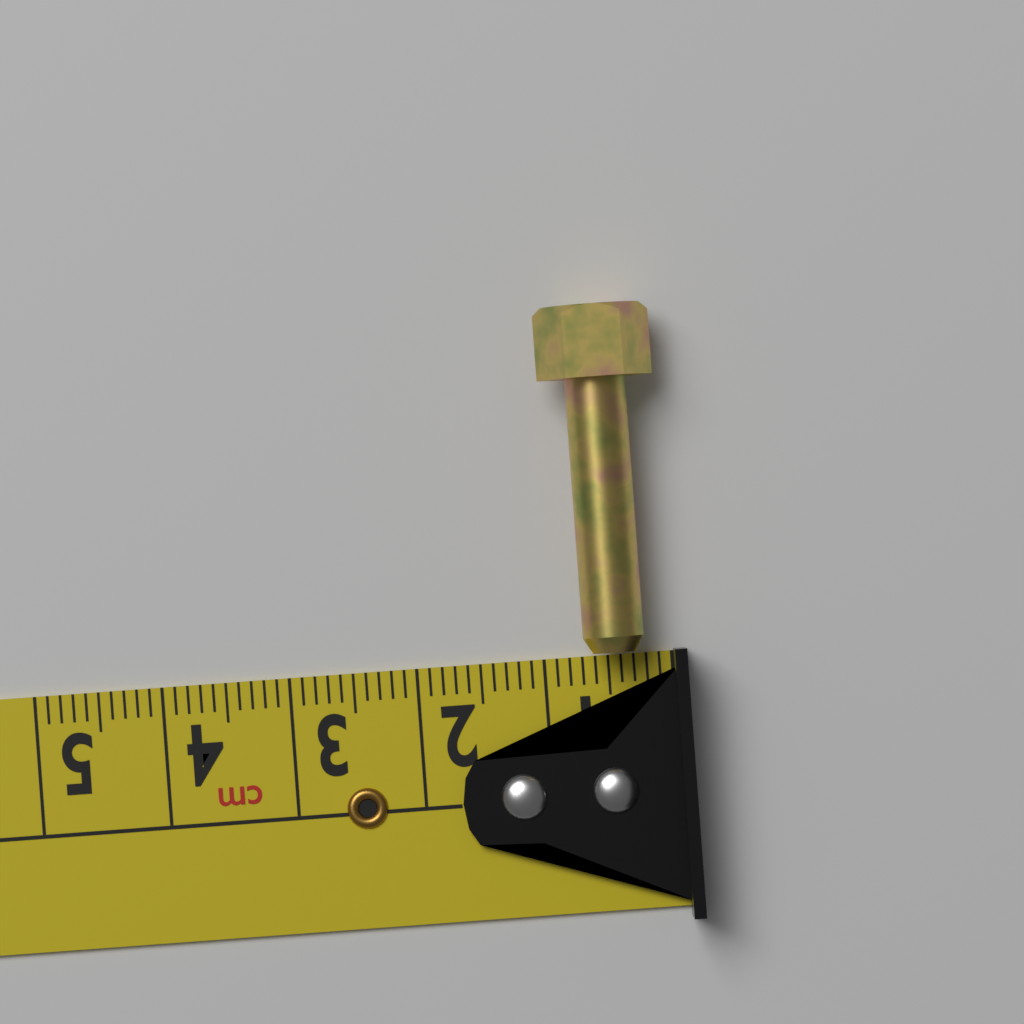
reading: 0.9 cm
